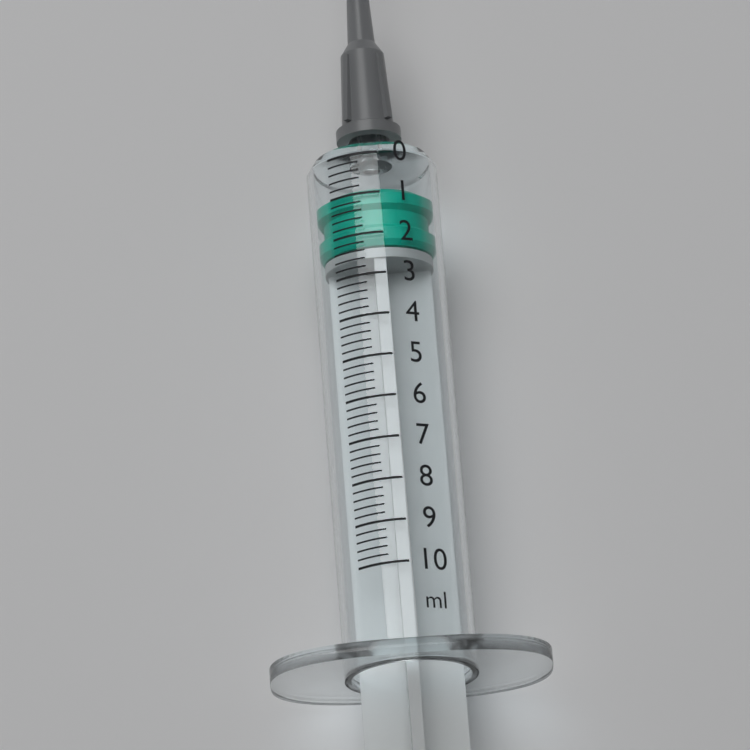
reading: 0.8 ml
